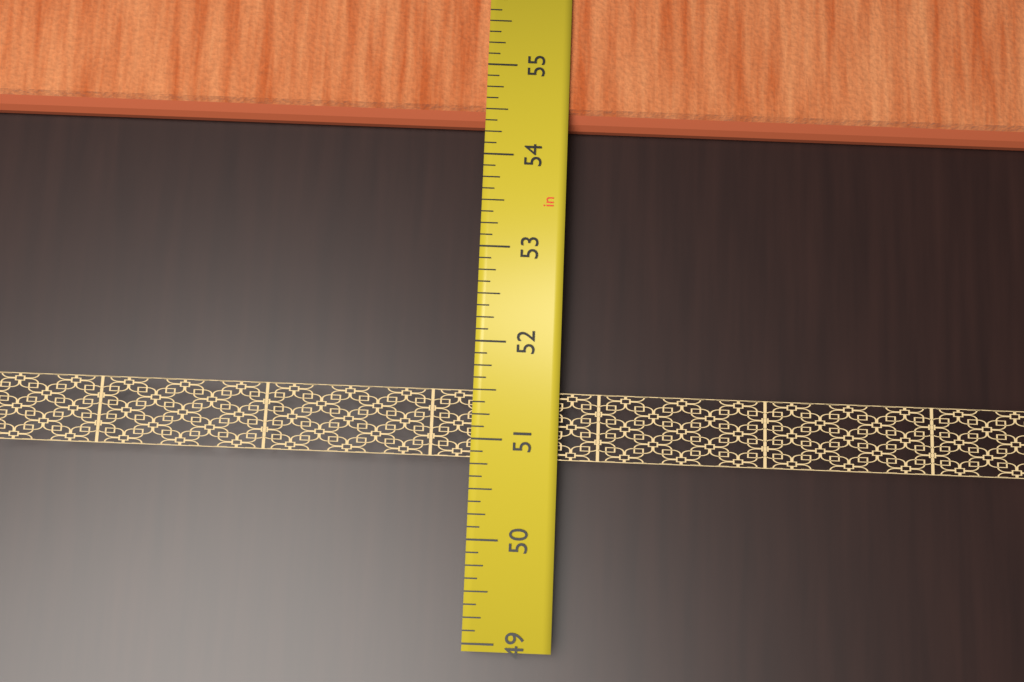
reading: 54.375 in
